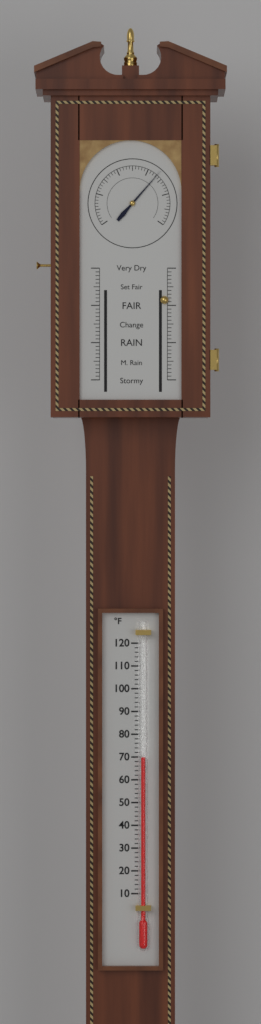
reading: 70 °F
